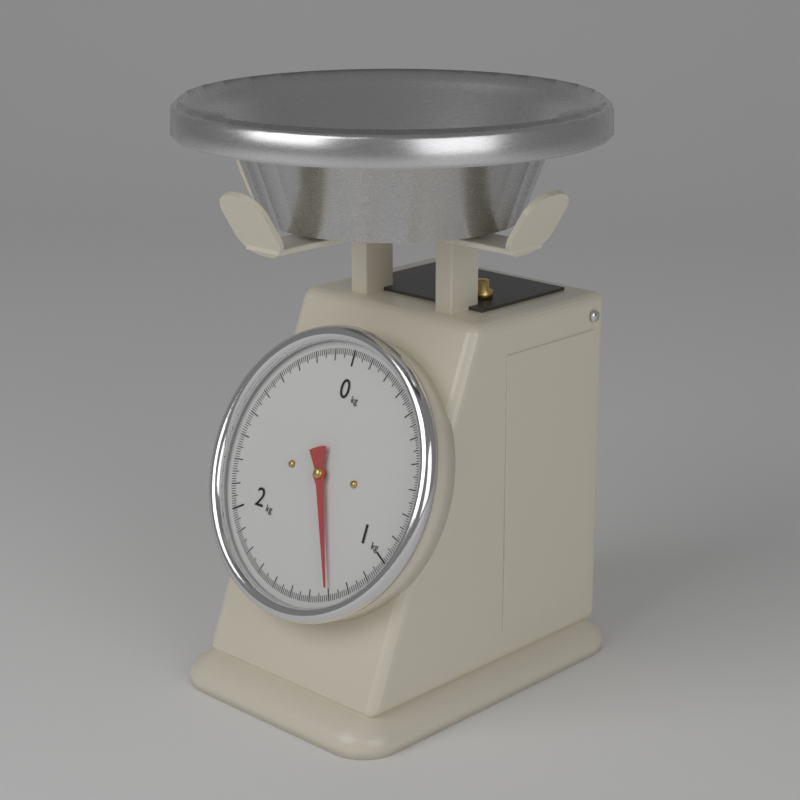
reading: 1.30 kg
